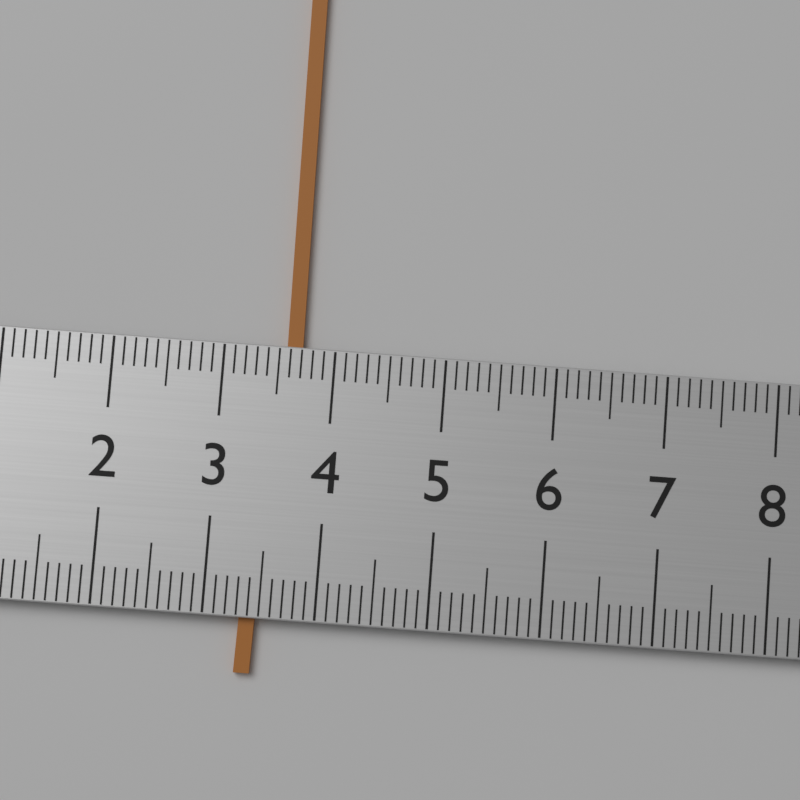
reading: 3.7 (no unit)
